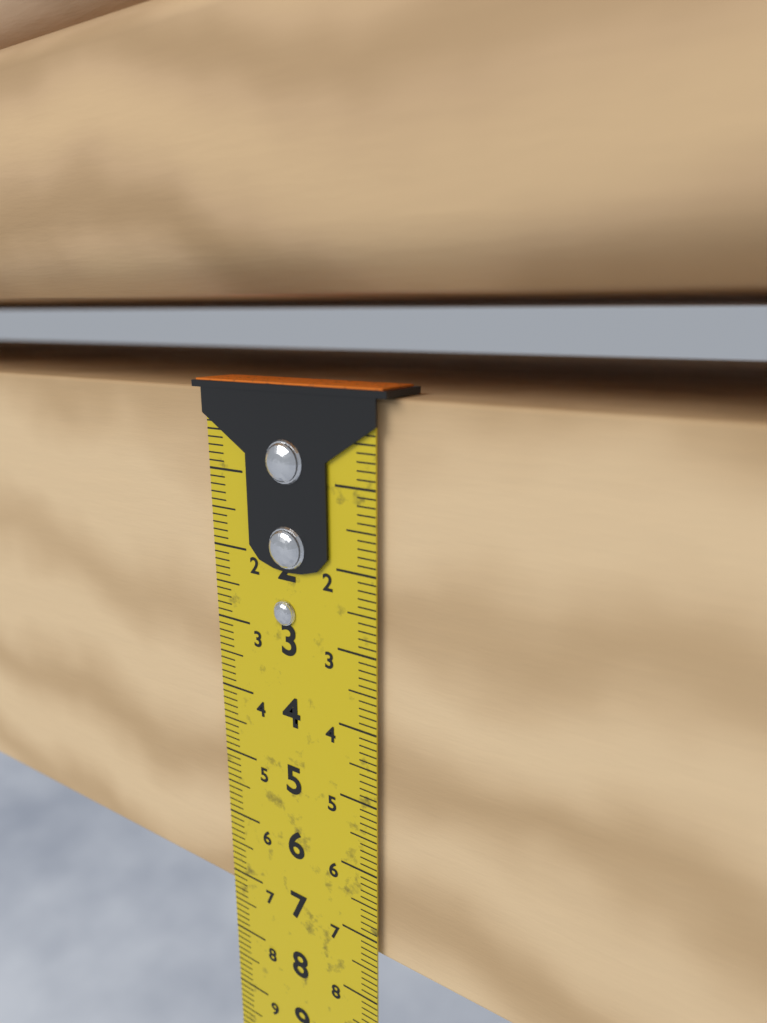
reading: 7.3 cm
